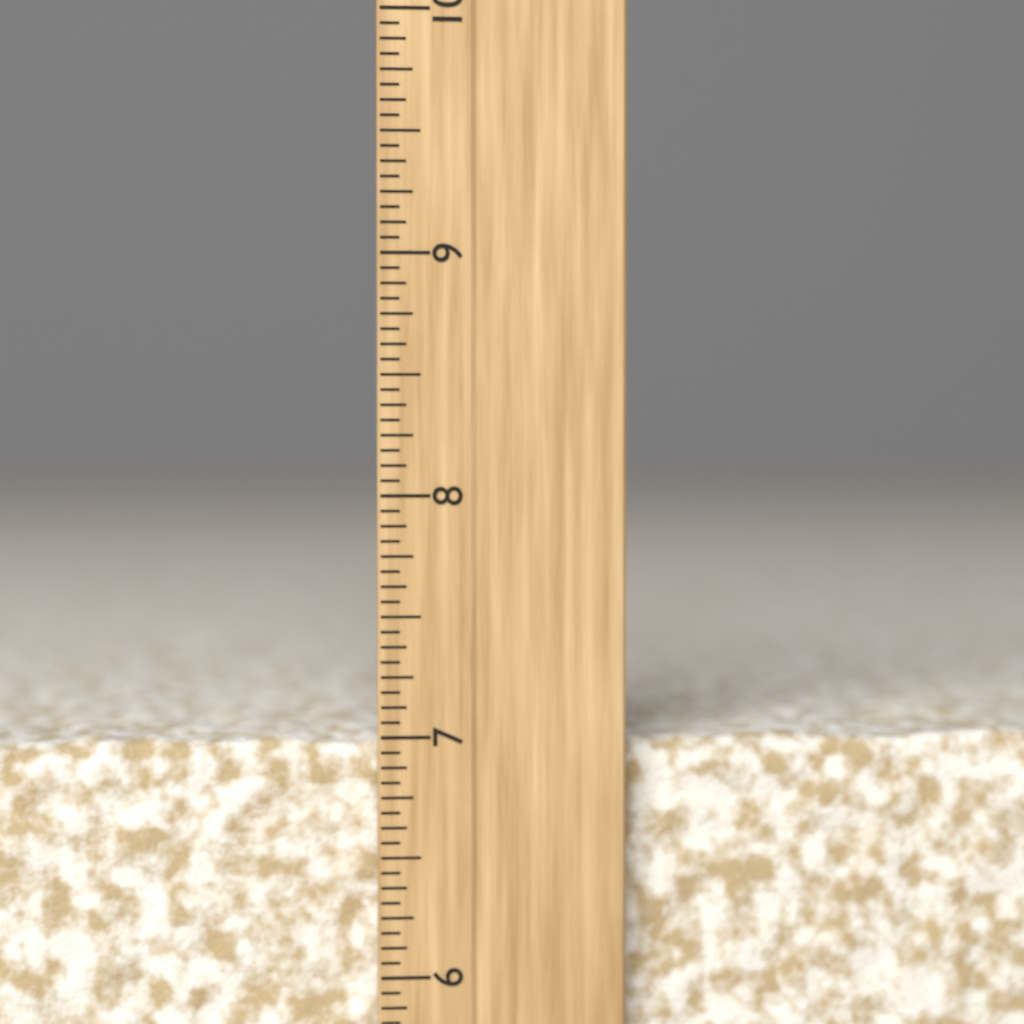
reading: 7.0000 inch
